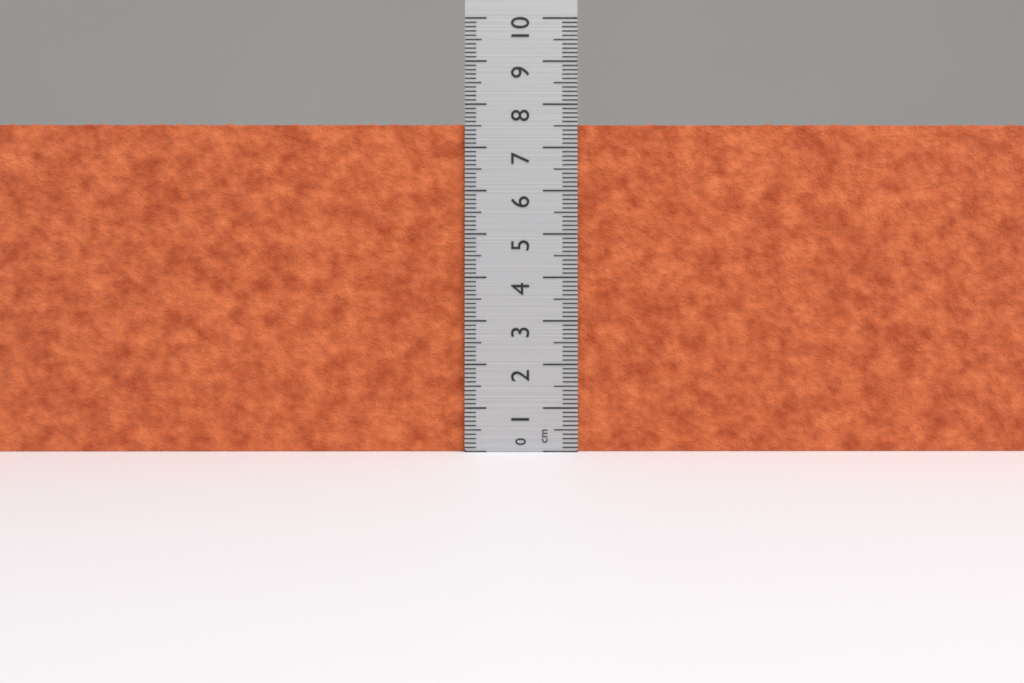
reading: 7.6 cm
